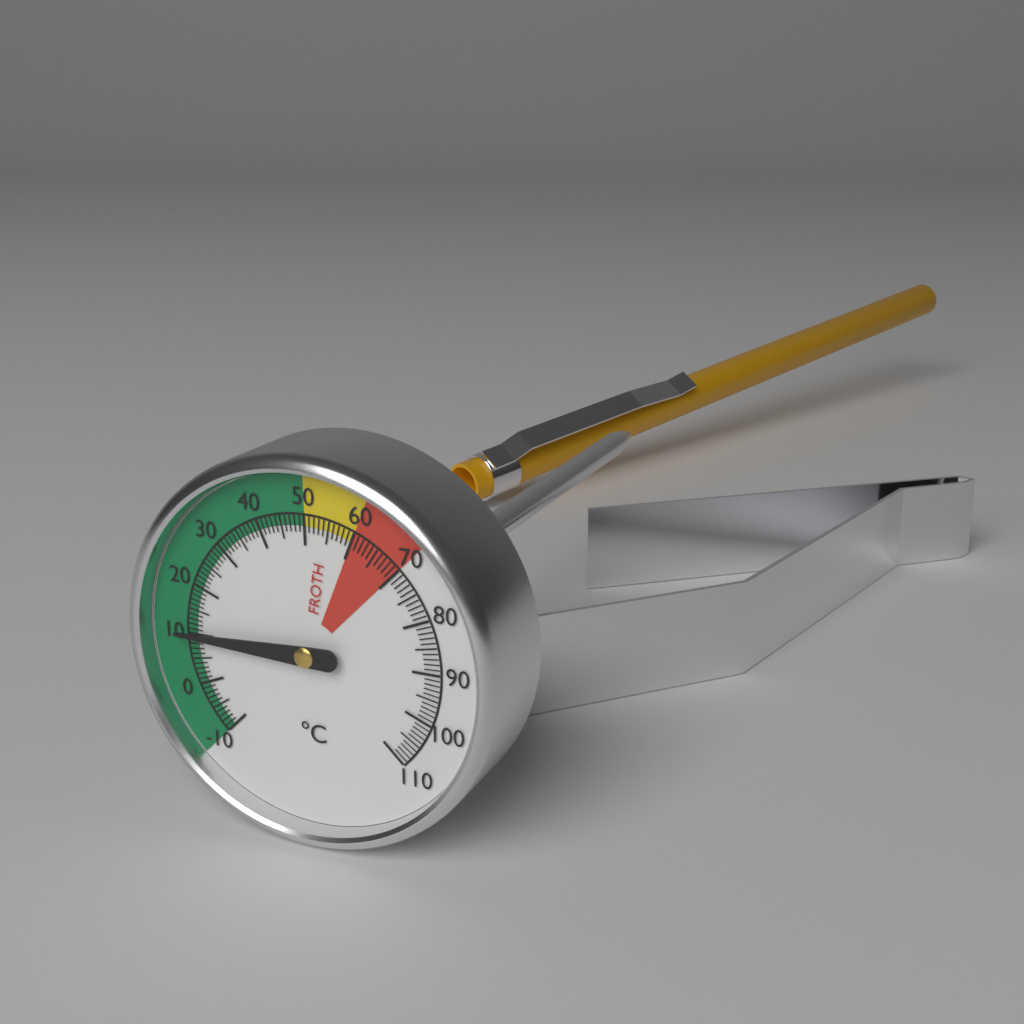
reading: 10 °C
